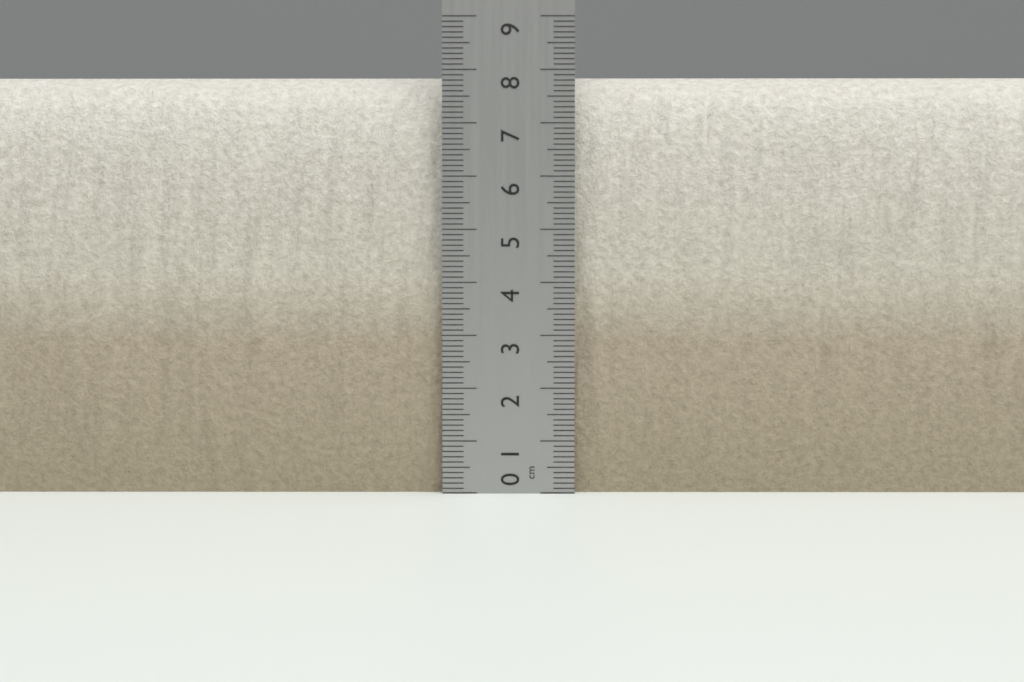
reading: 8.0 cm
